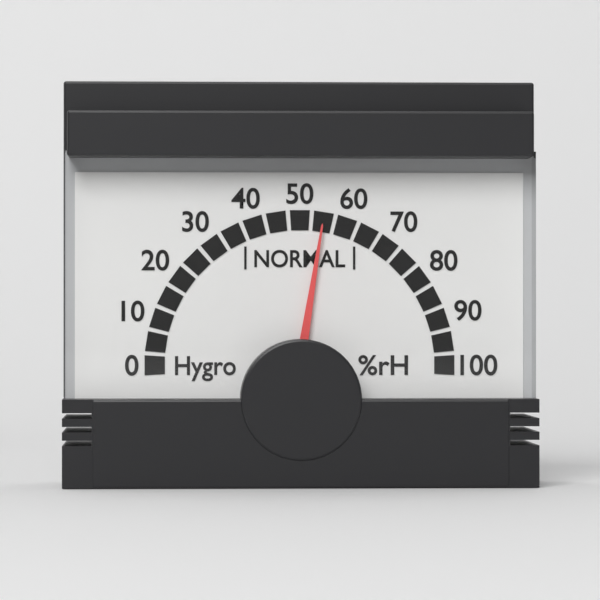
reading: 55 %rH
